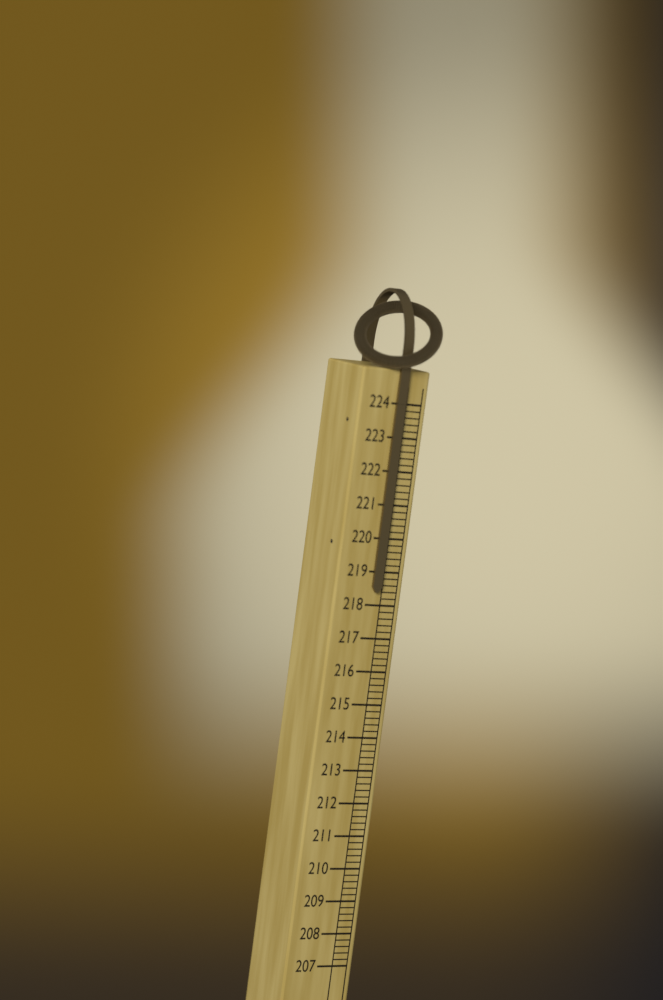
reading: 218.4 (no unit)
